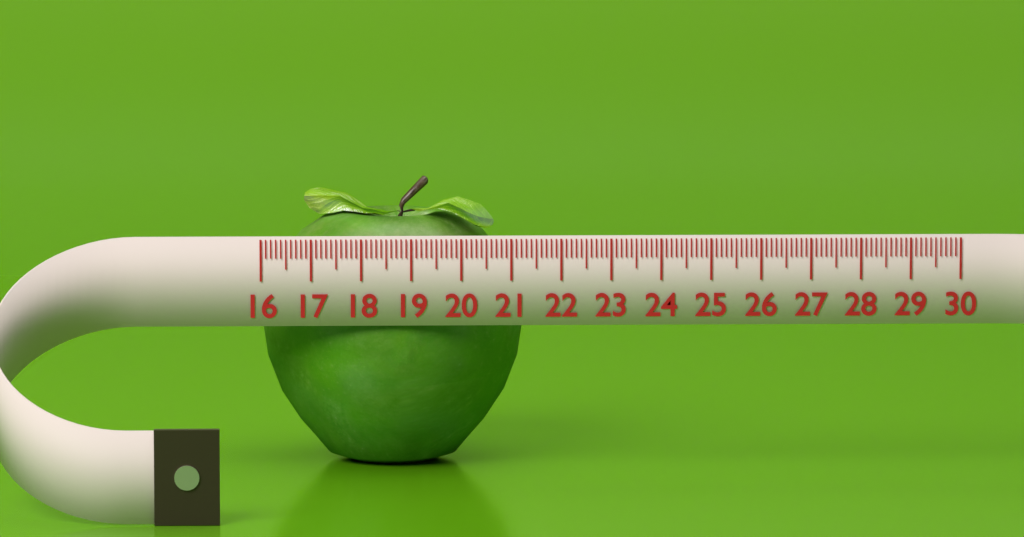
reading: 21.3 (no unit)
